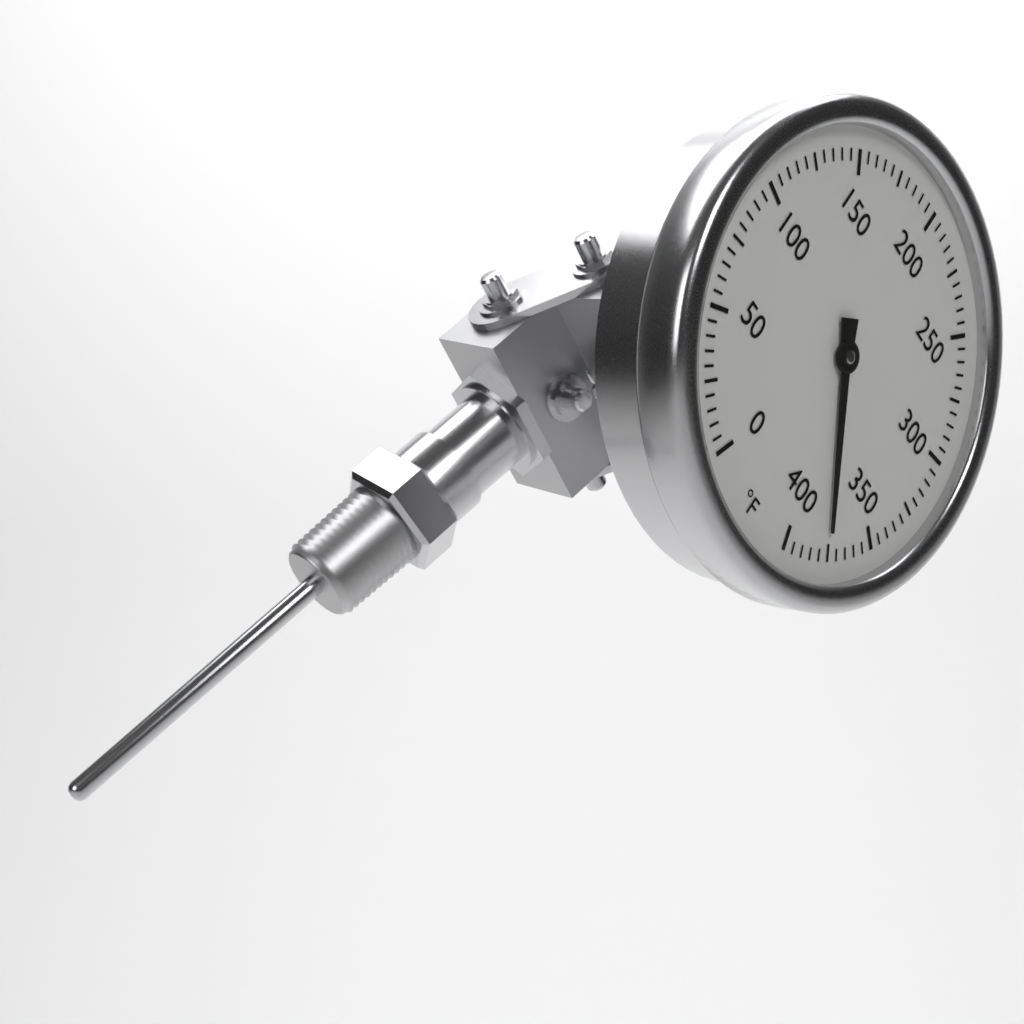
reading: 375 °F
